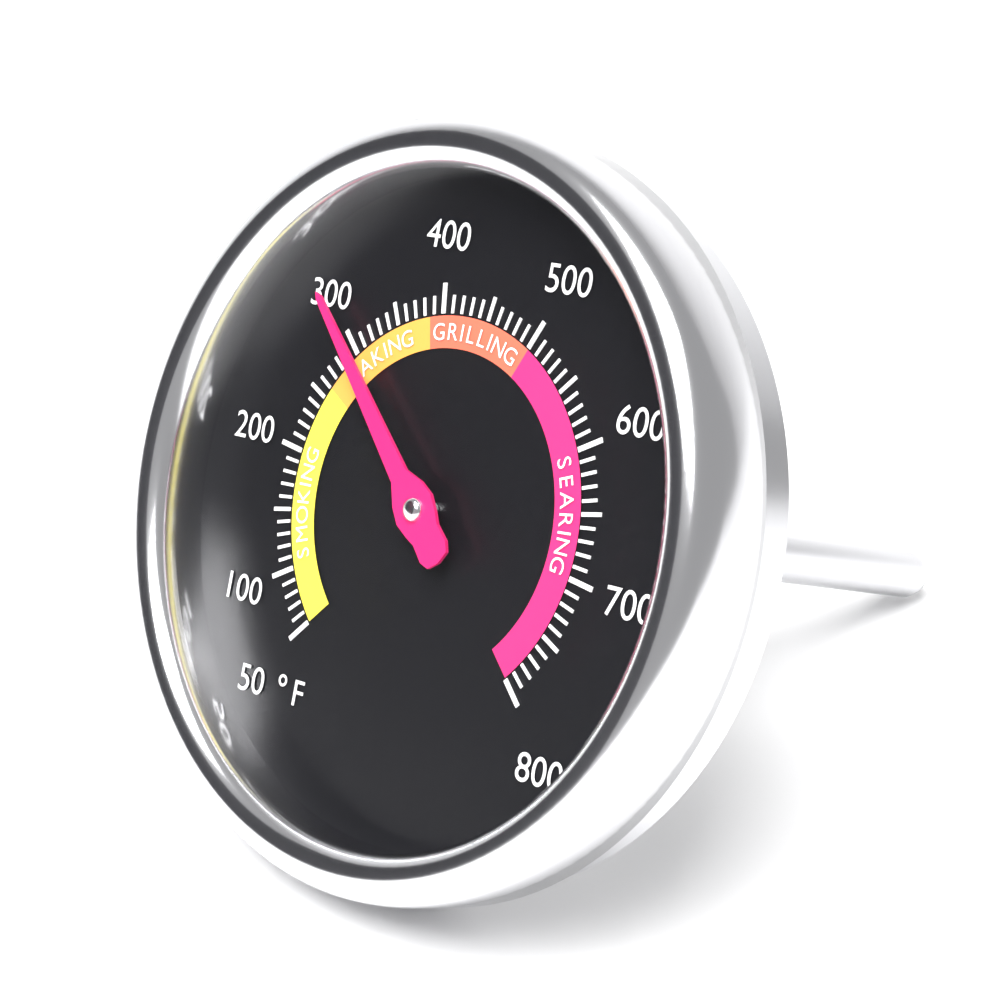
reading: 300 °F
